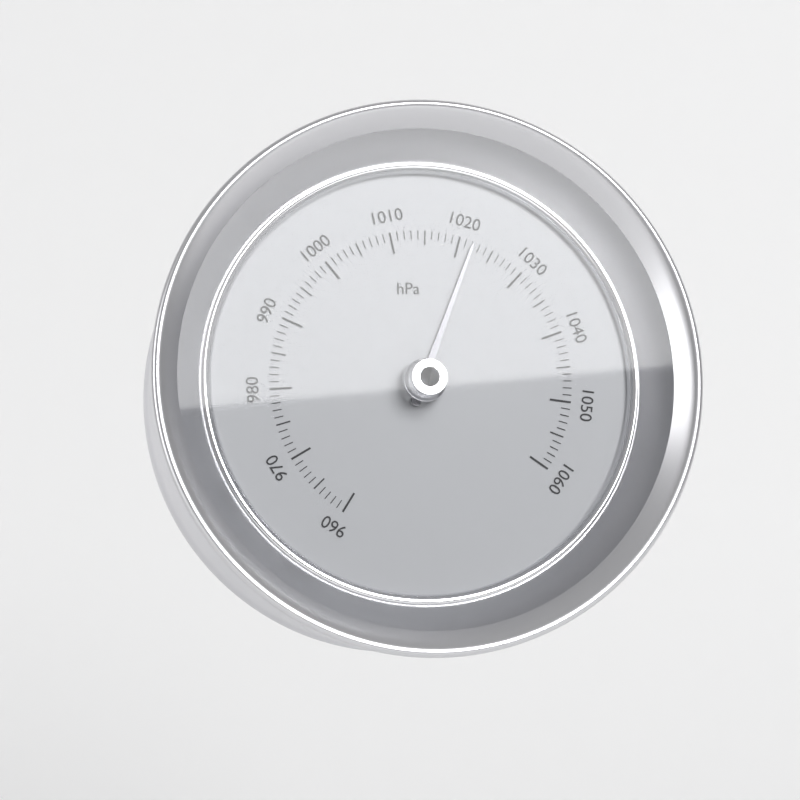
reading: 1022 hPa
